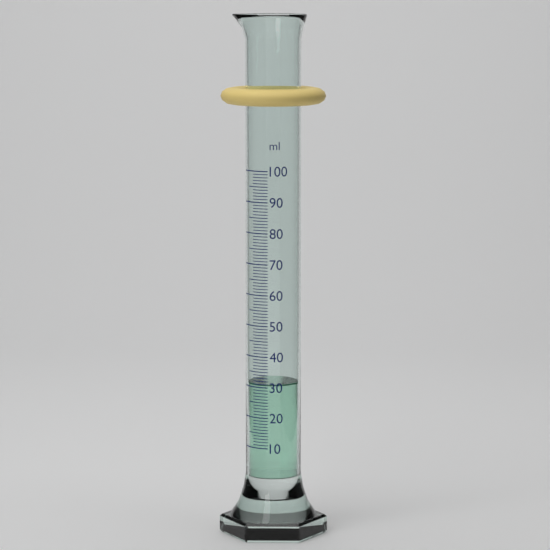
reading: 31 ml
